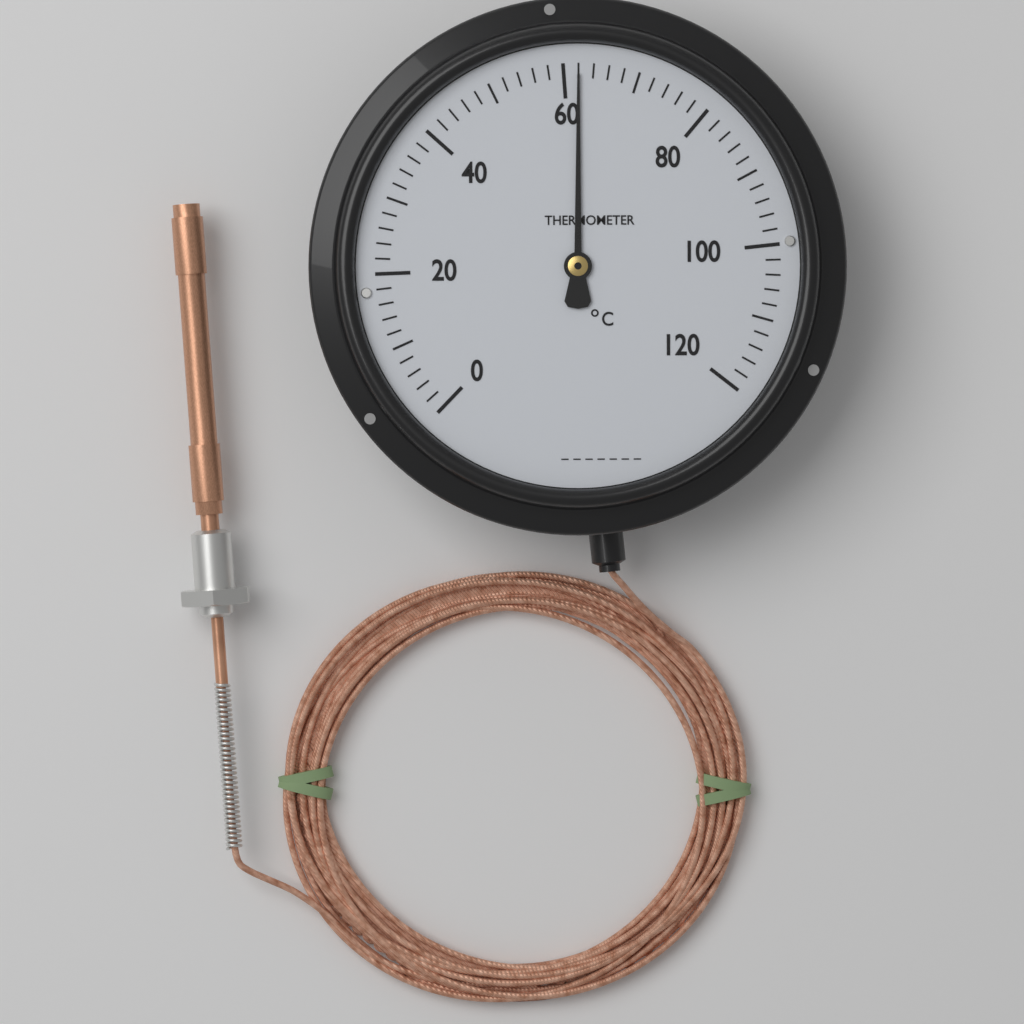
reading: 62 °C
